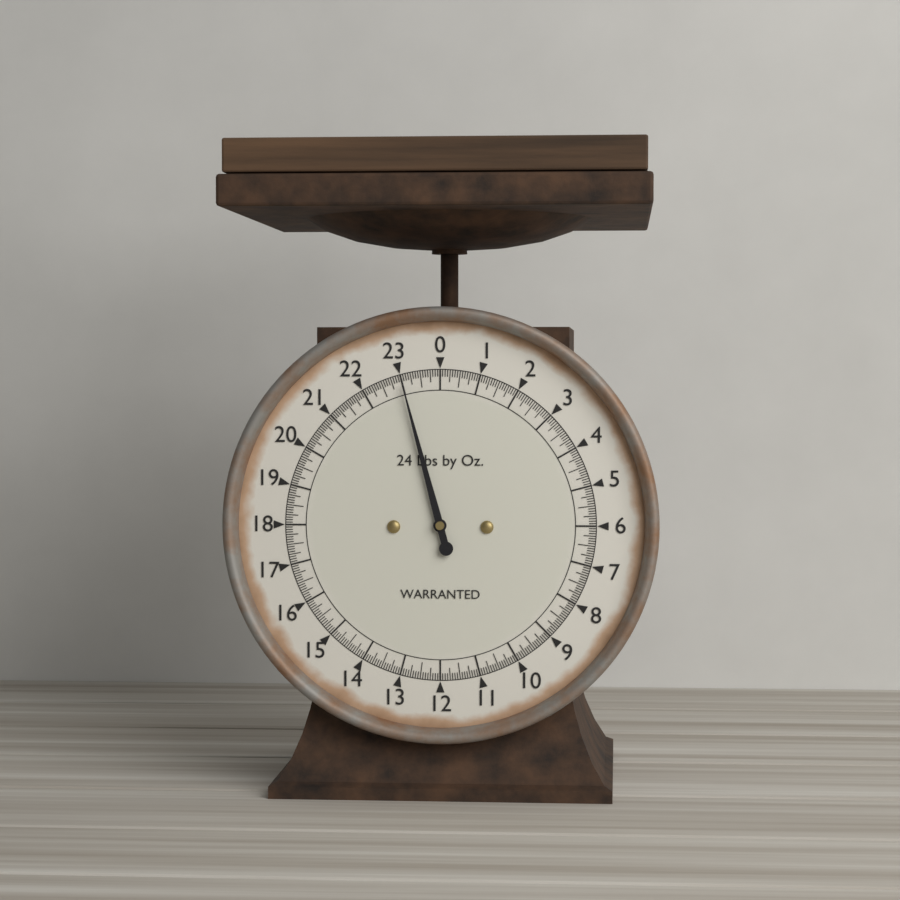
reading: 23.0000 lb
